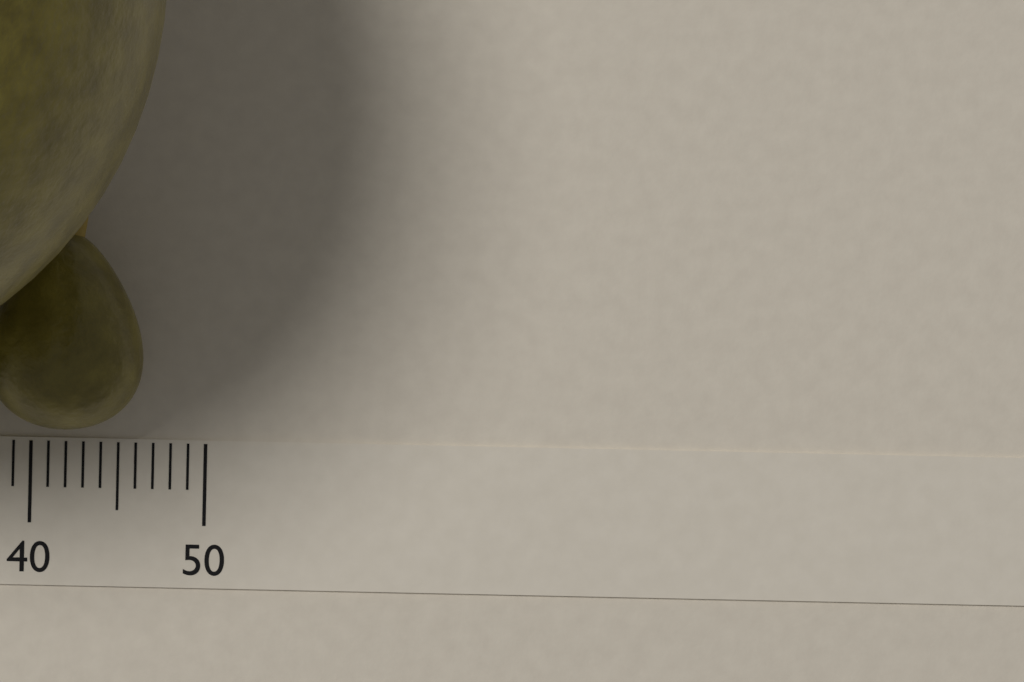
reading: 48 (no unit)
